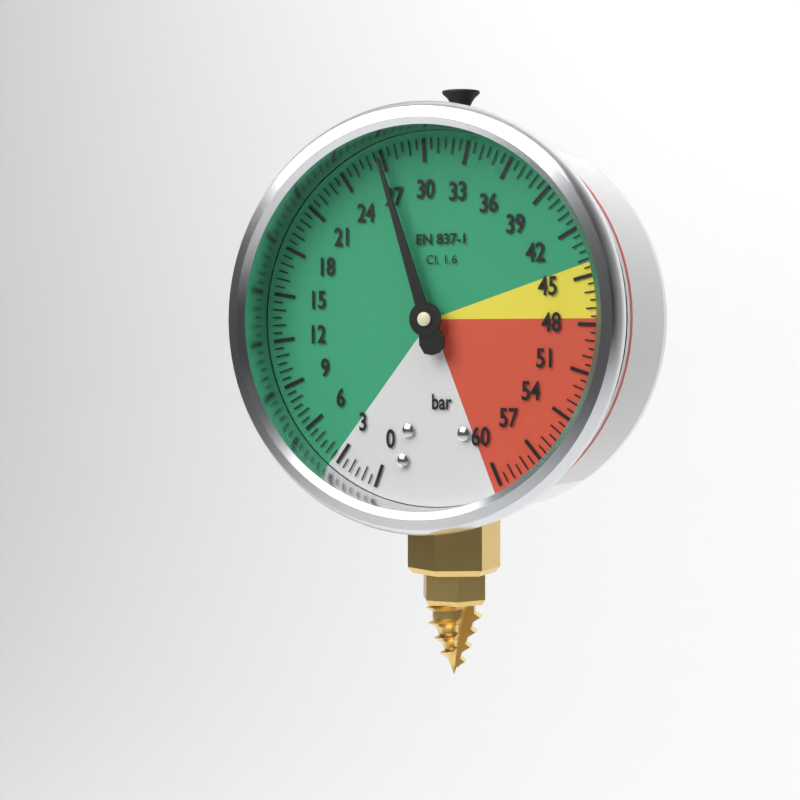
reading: 27.0 bar
